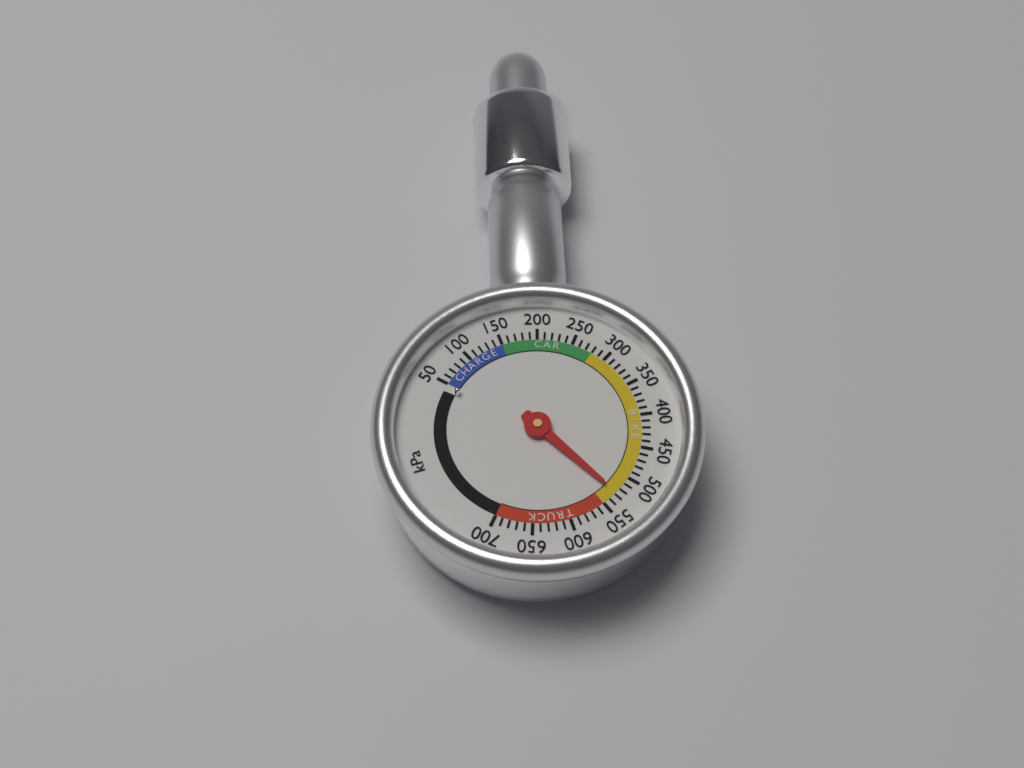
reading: 530 kPa
